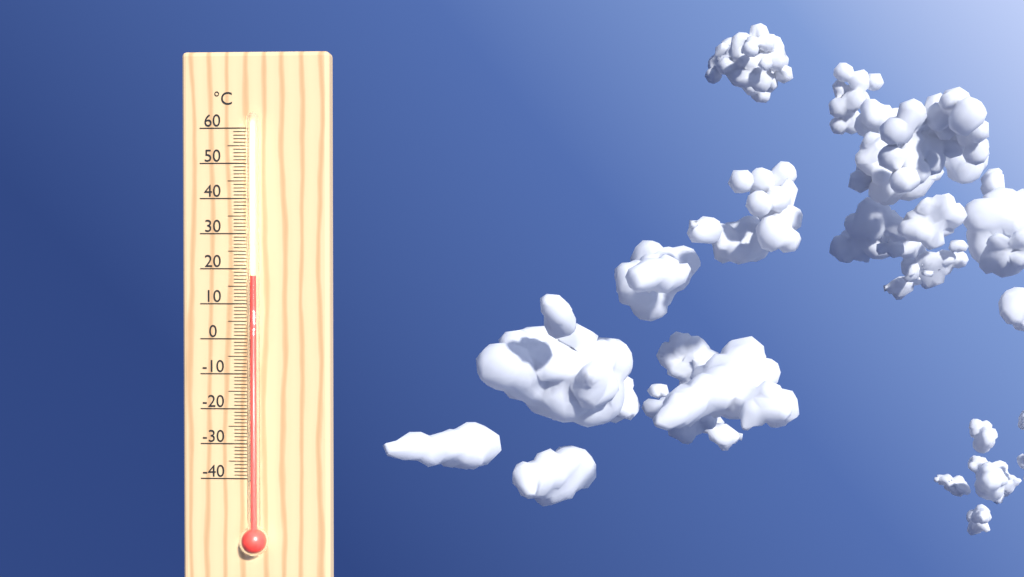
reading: 18 °C
